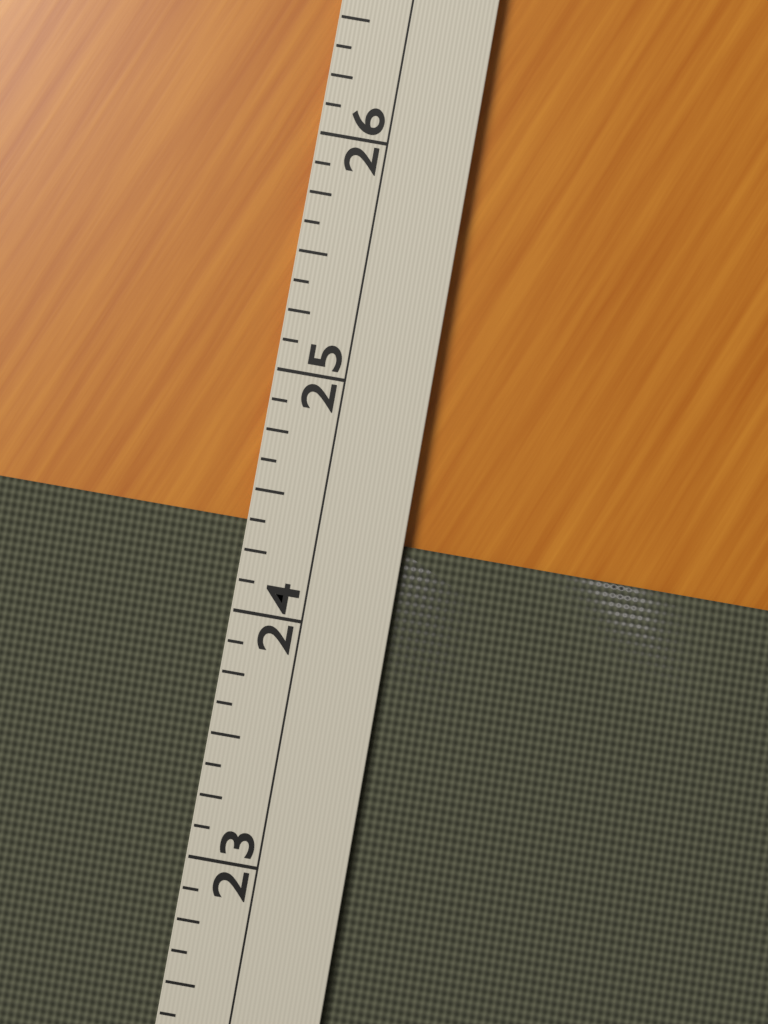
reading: 24.375 (no unit)
